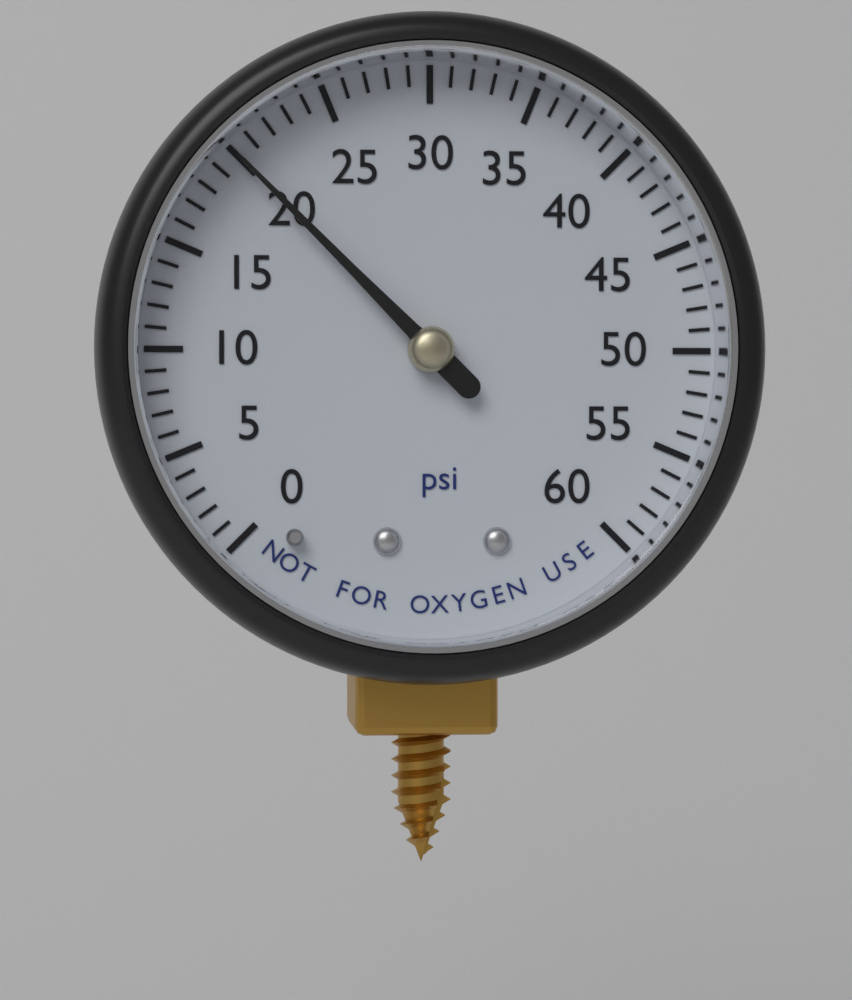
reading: 20 psi
